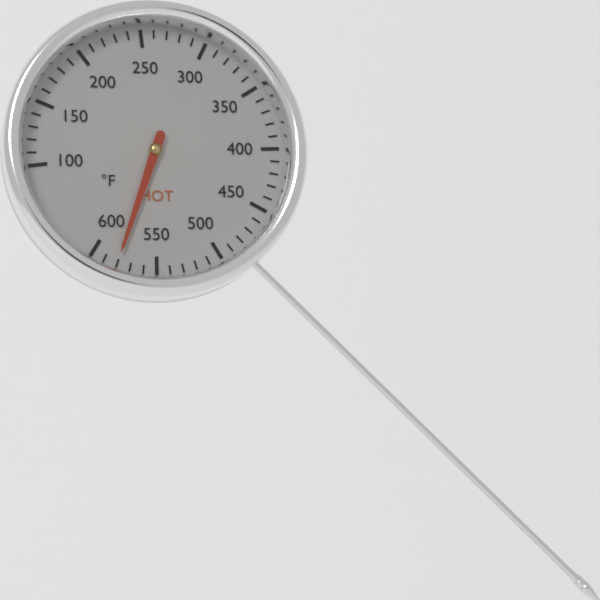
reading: 580 °F
